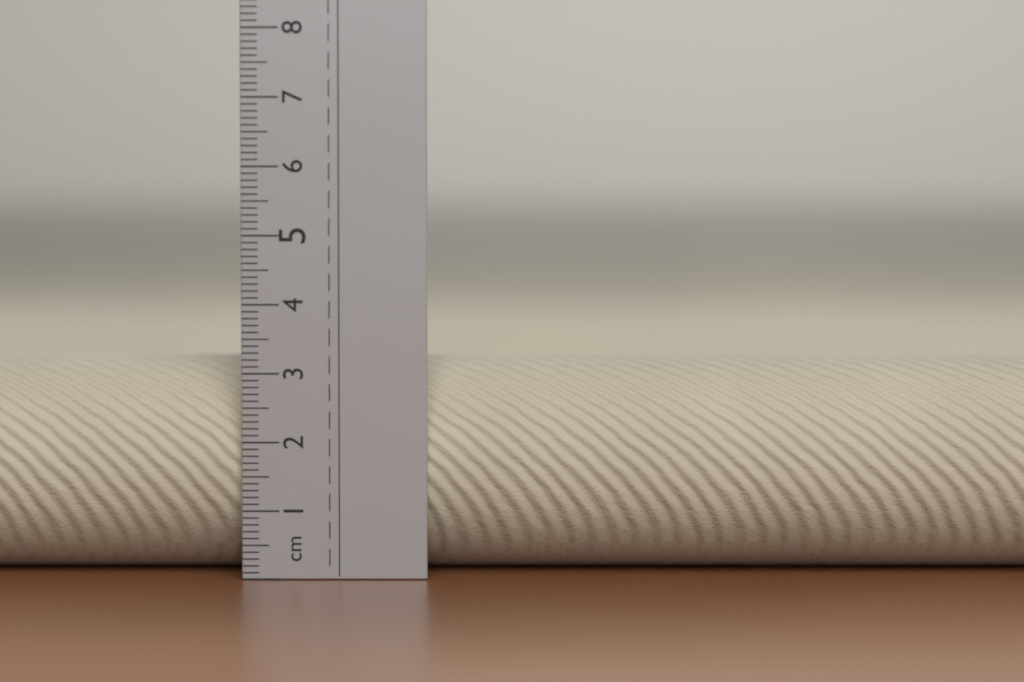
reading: 3.2 cm
